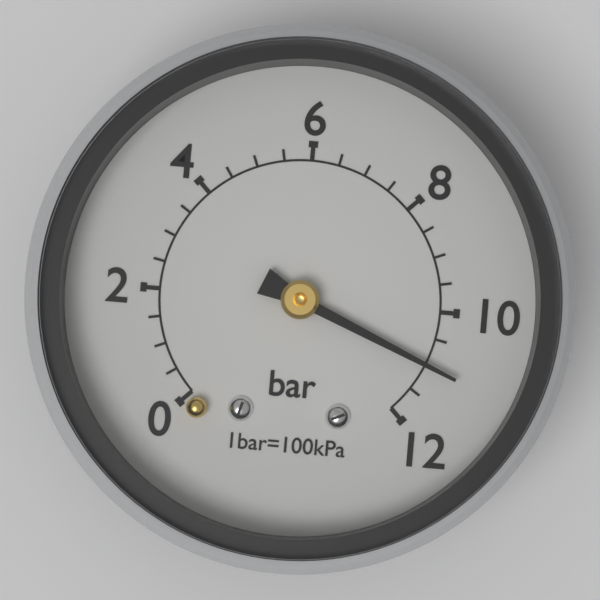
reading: 11.0 bar
